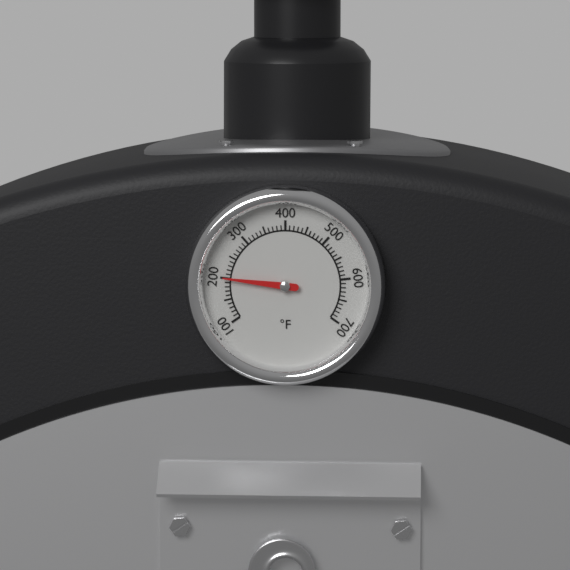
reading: 200 °F
